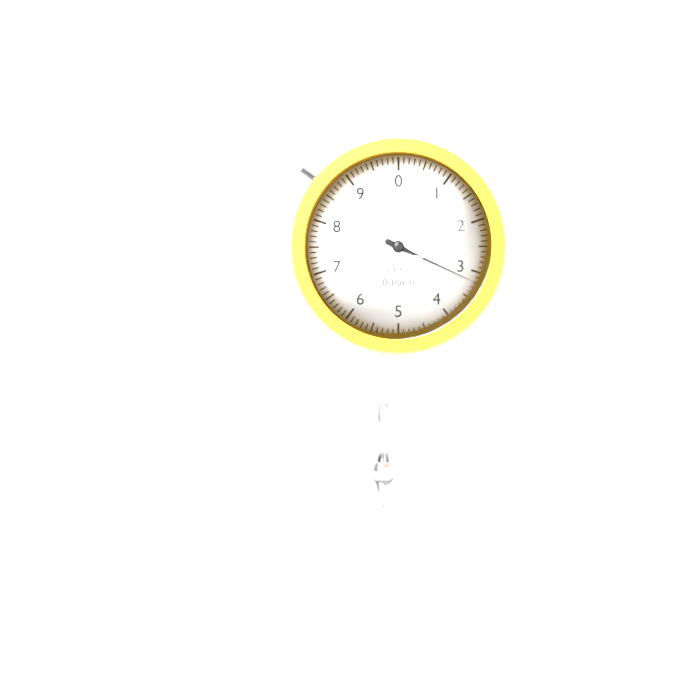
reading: 3.2 mm
